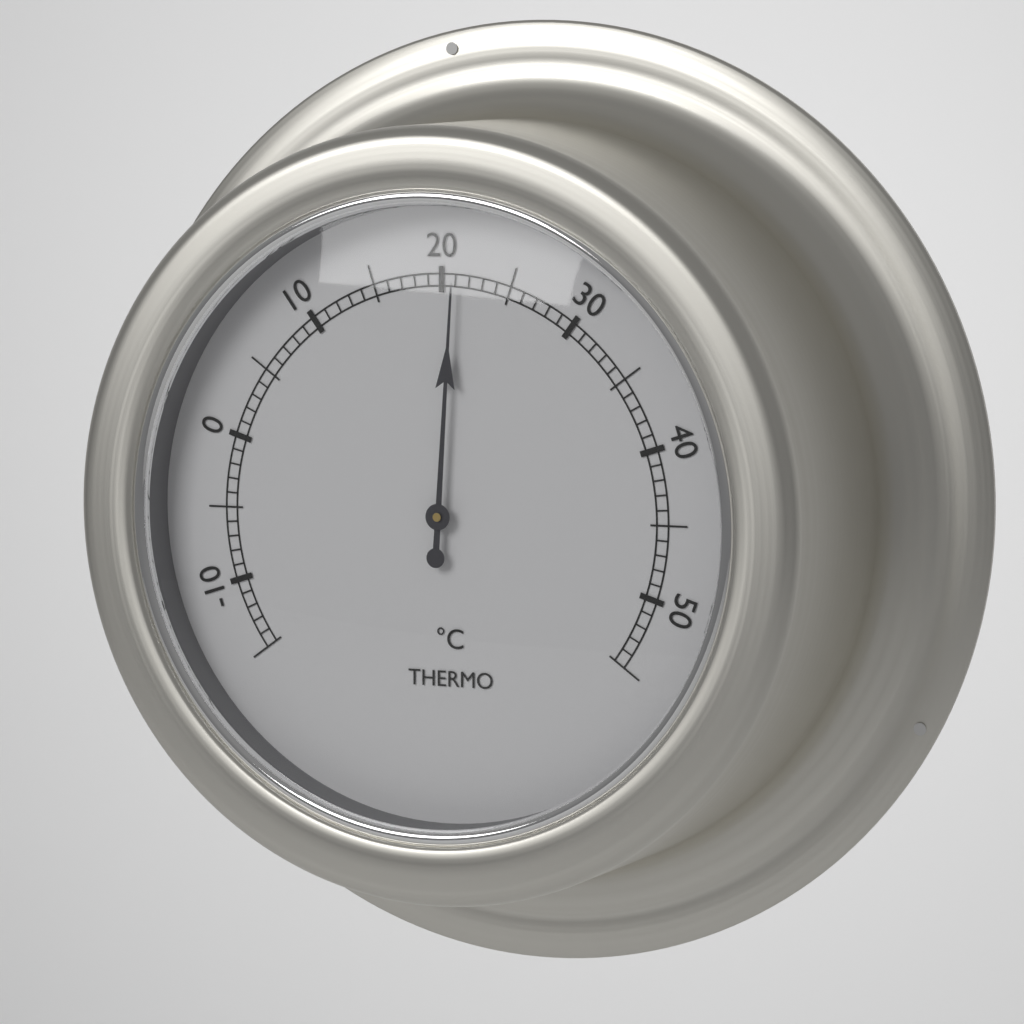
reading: 21 °C
